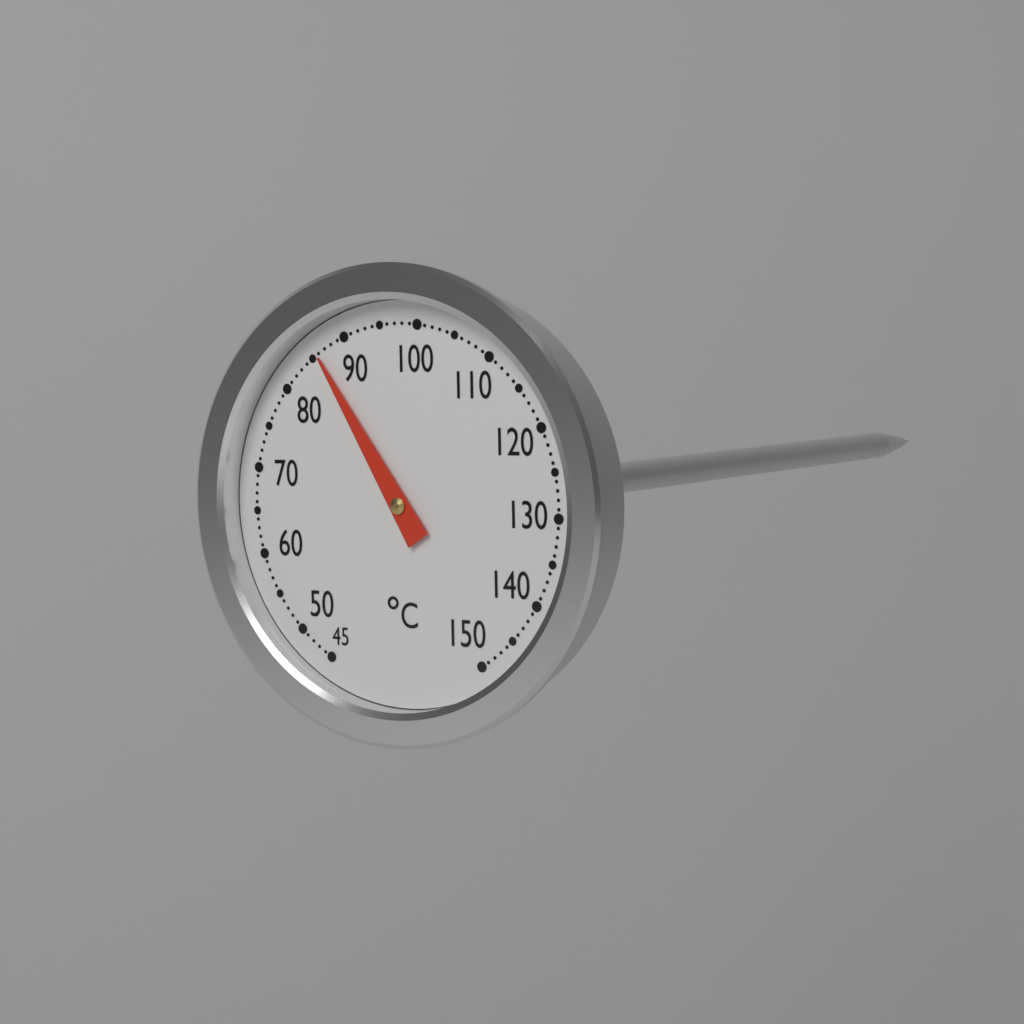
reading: 86 °C
